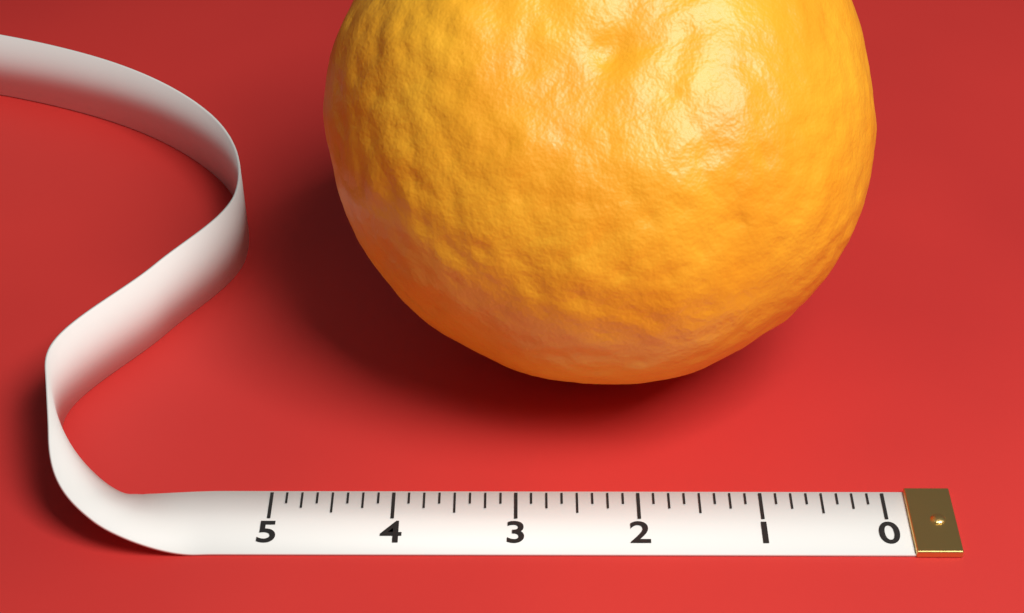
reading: 4.625 (no unit)
